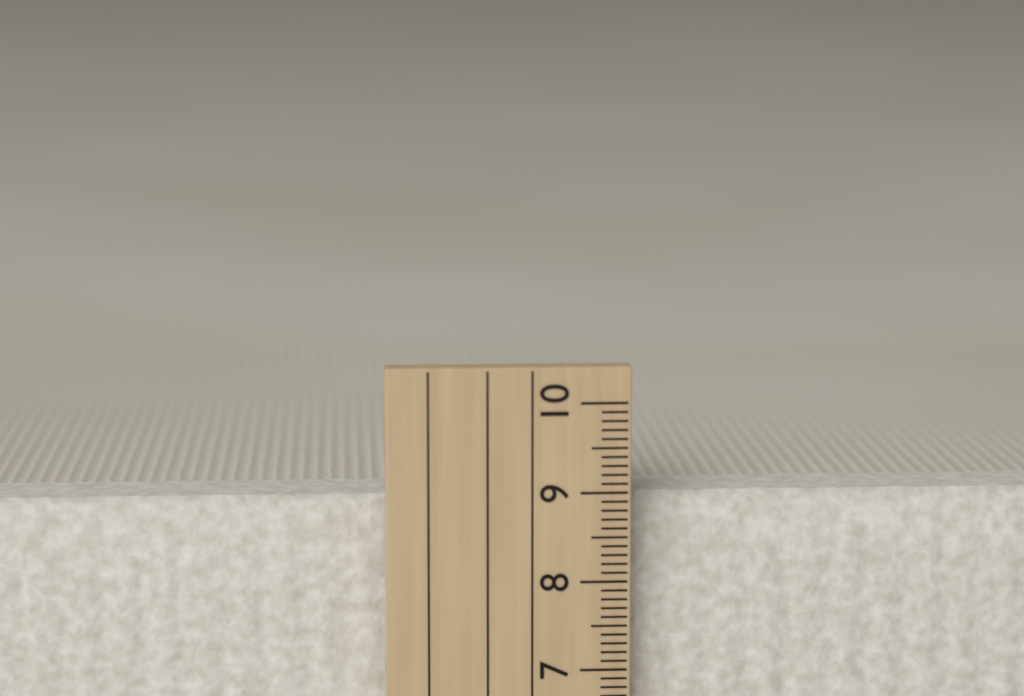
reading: 8.9 cm
